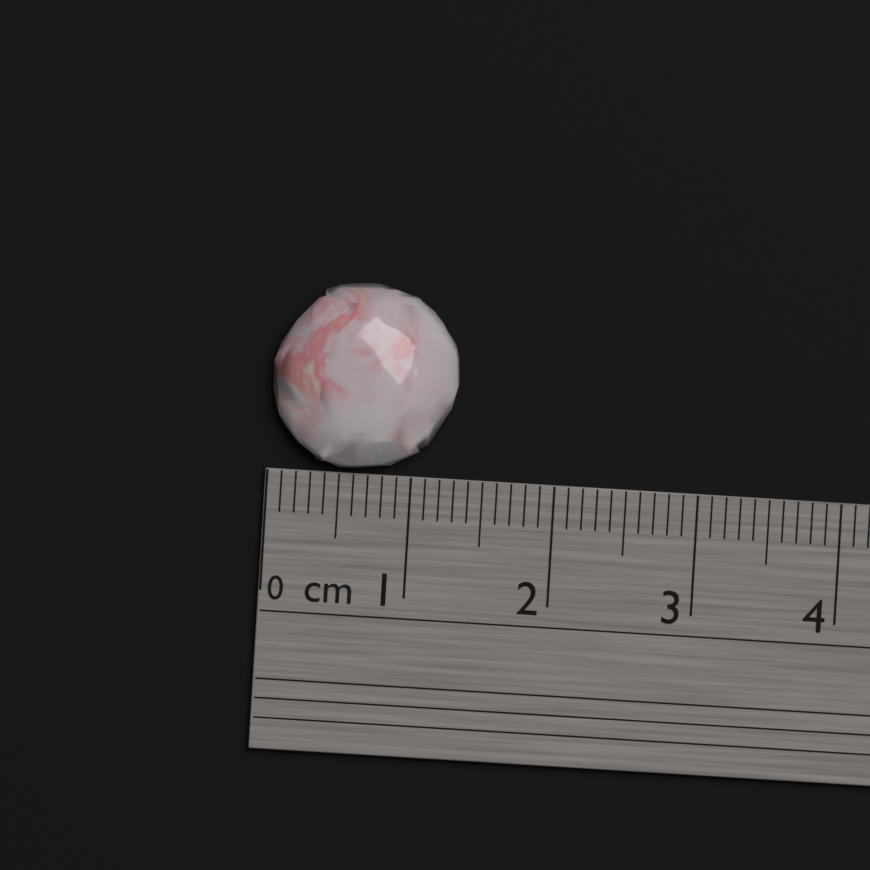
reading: 1.3 cm
